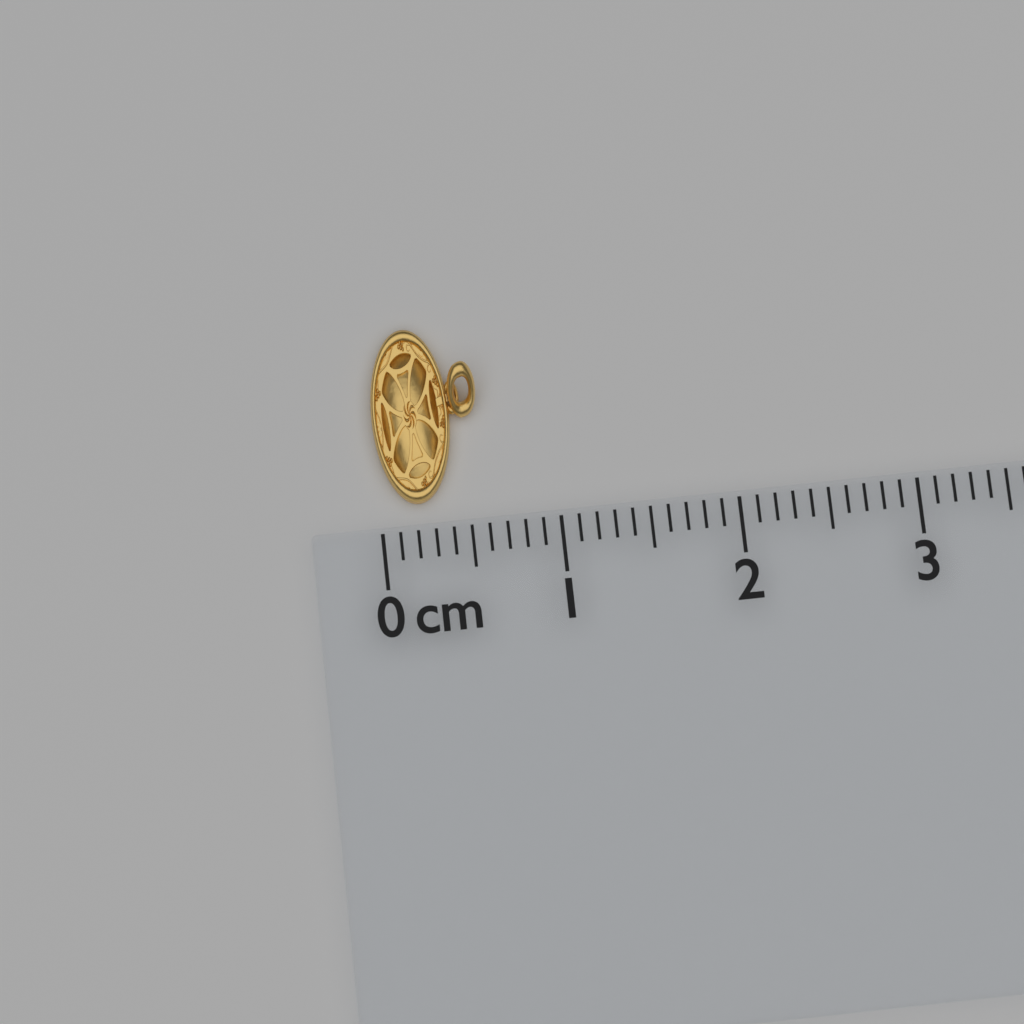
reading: 0.6 cm
